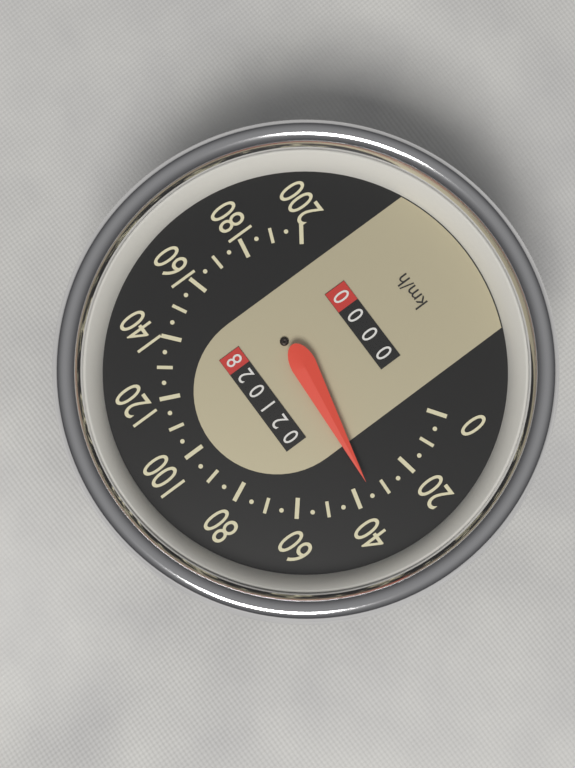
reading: 35 km/h
